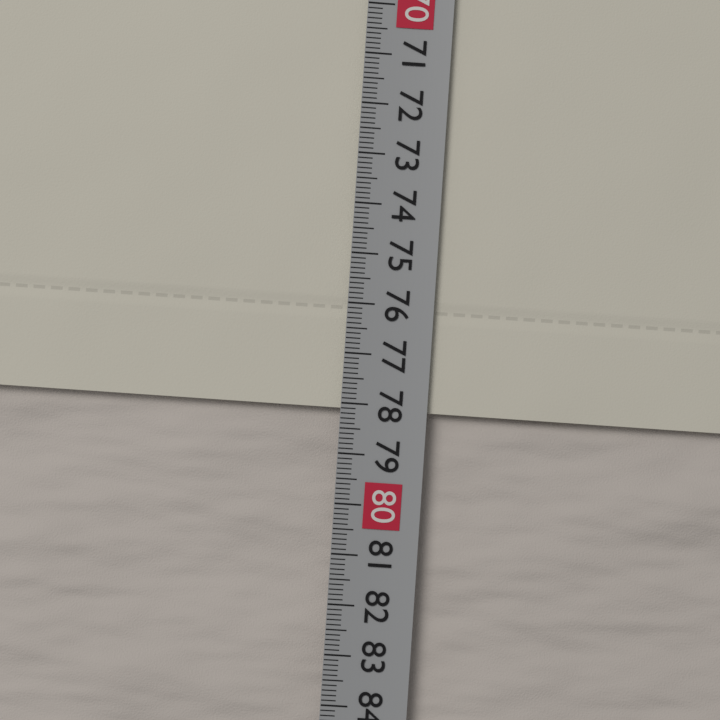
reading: 78.1 cm
